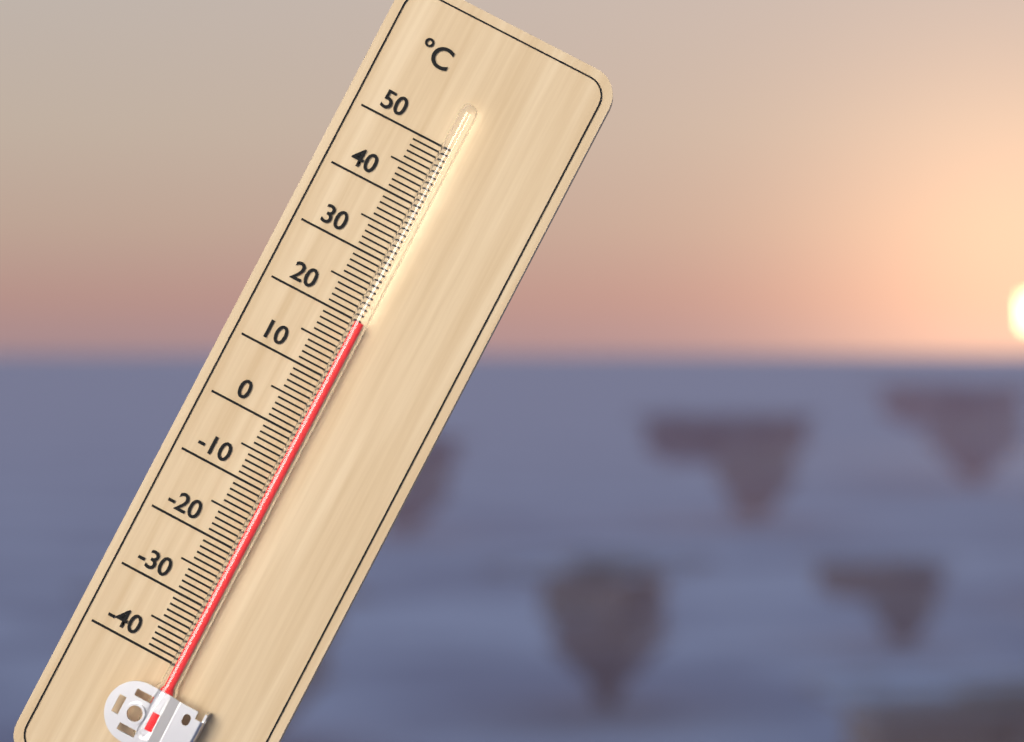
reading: 20 °C
